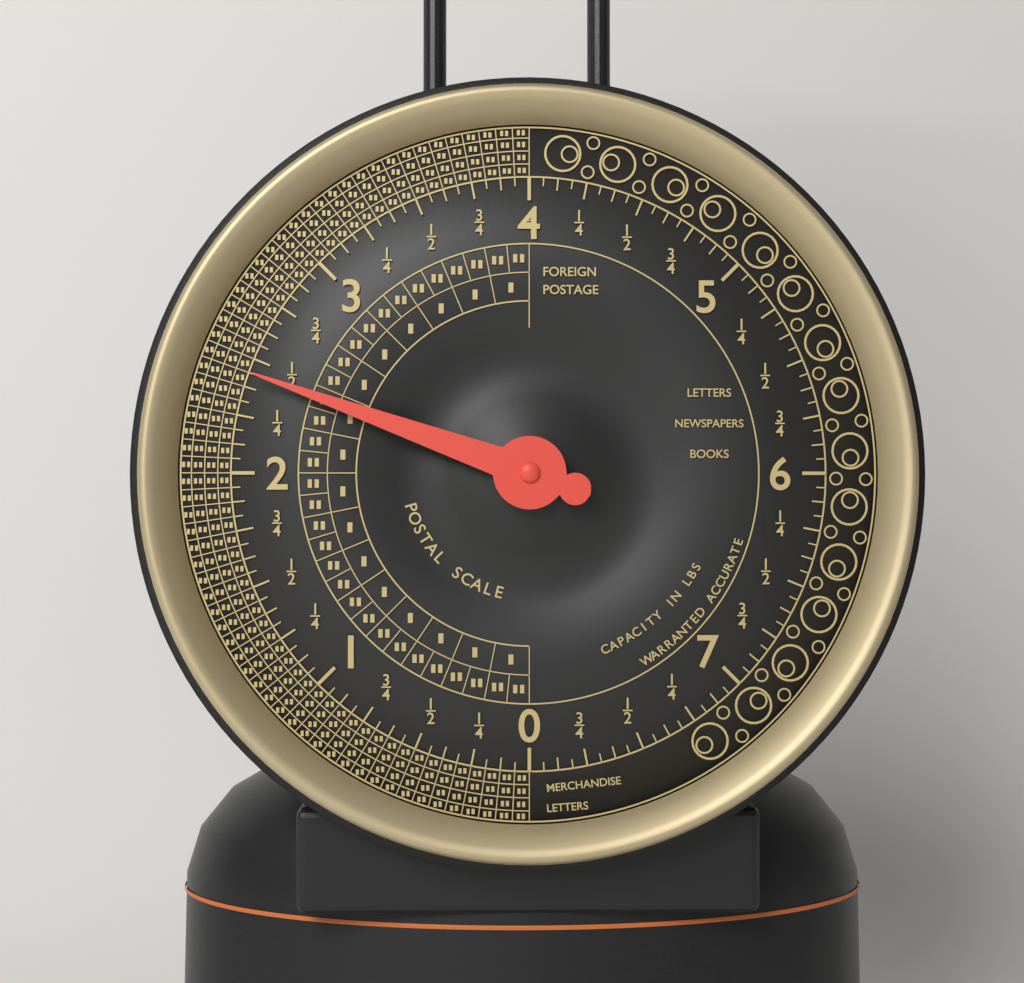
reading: 2.4375 lbs
